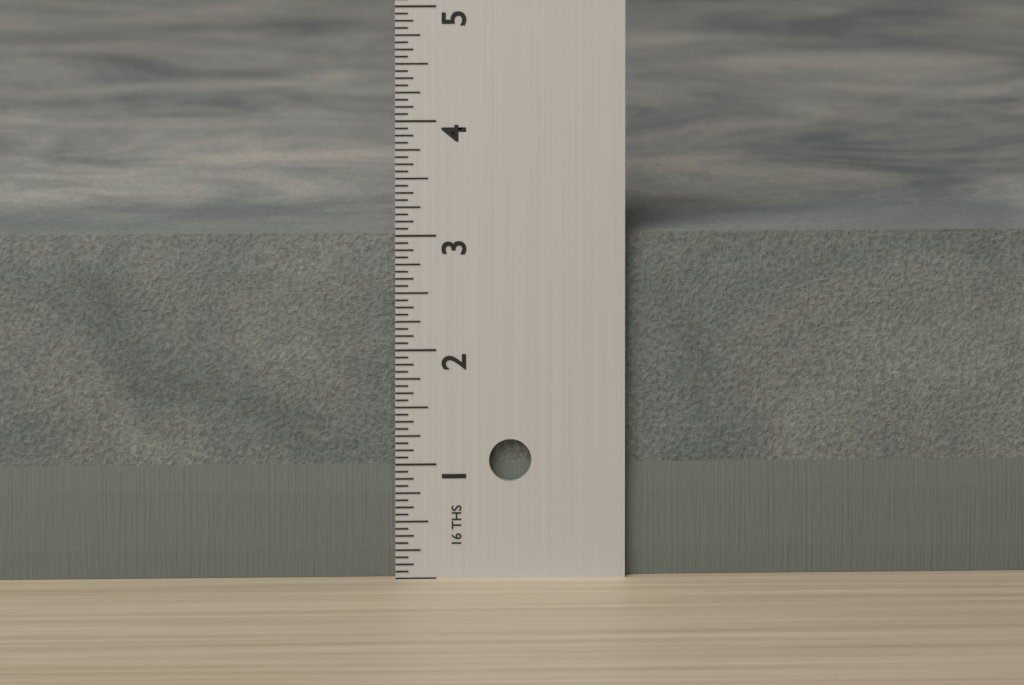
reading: 3.0000 in
